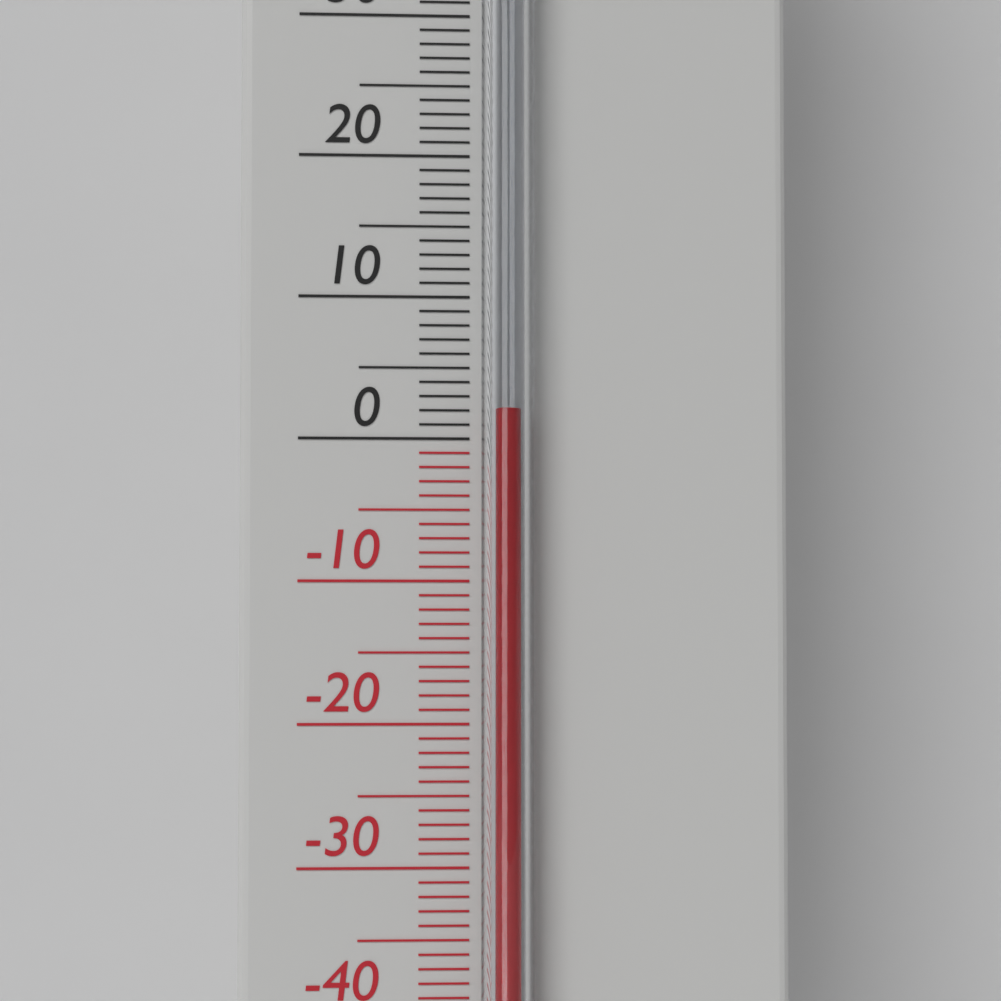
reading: 2 °C
